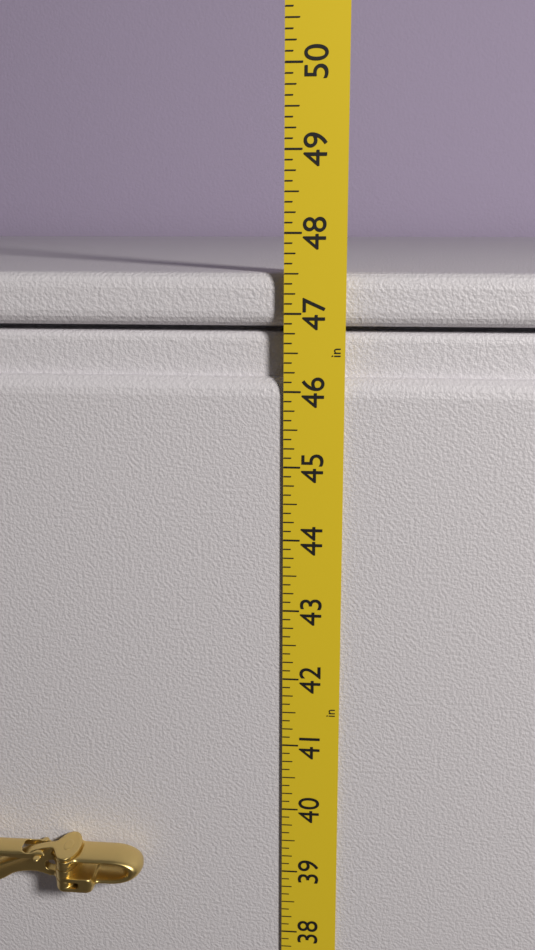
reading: 47.500 in
